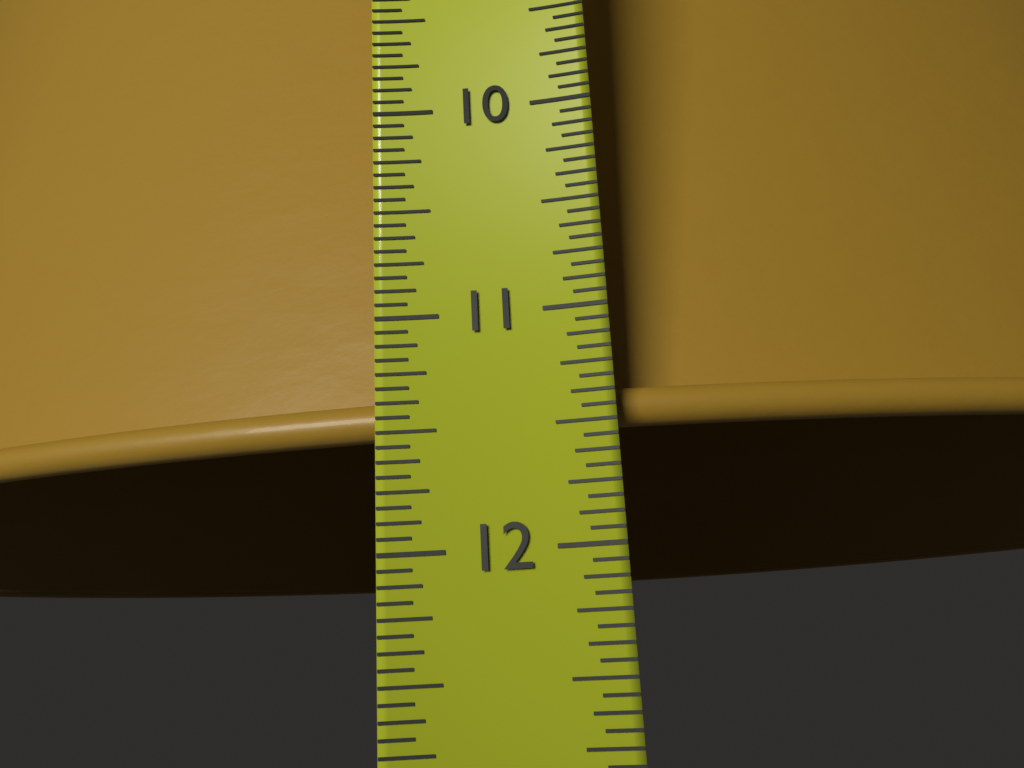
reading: 11.5000 in
